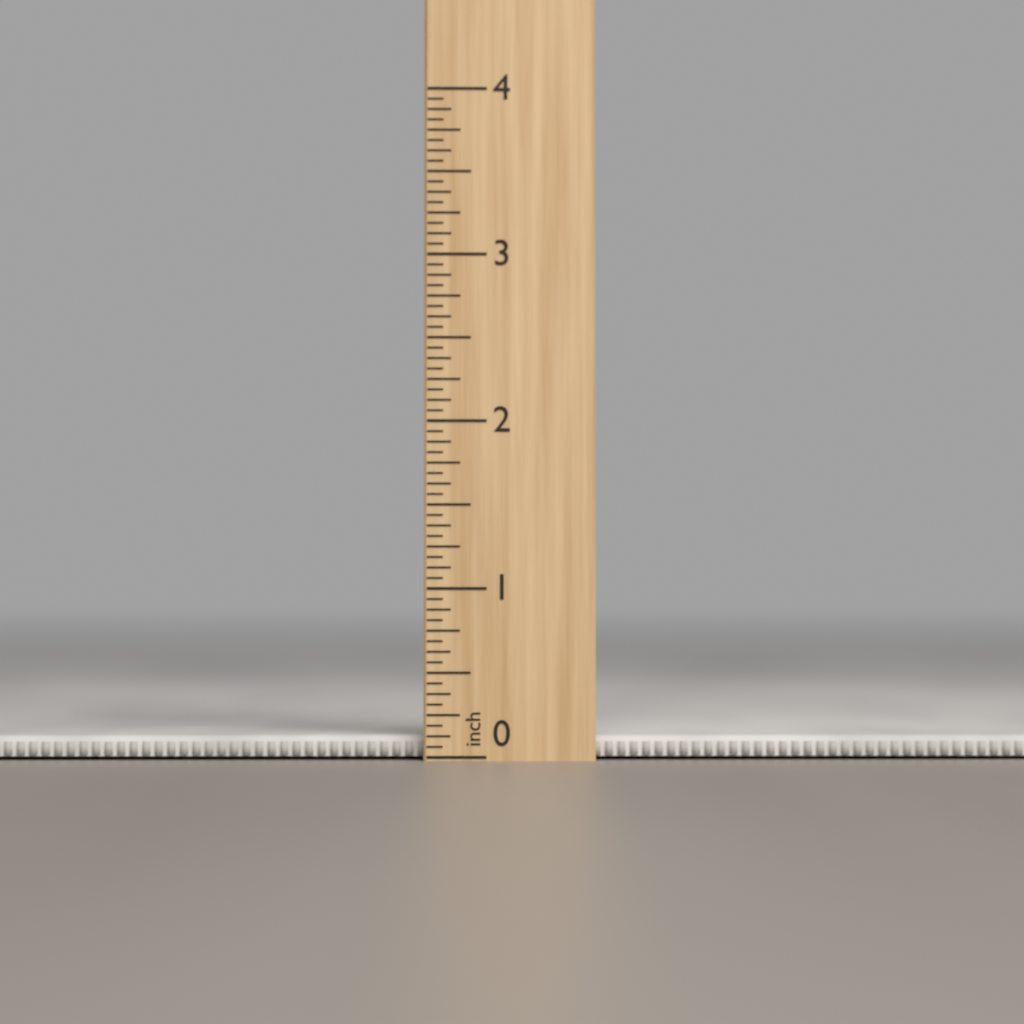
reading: 0.1250 inch
